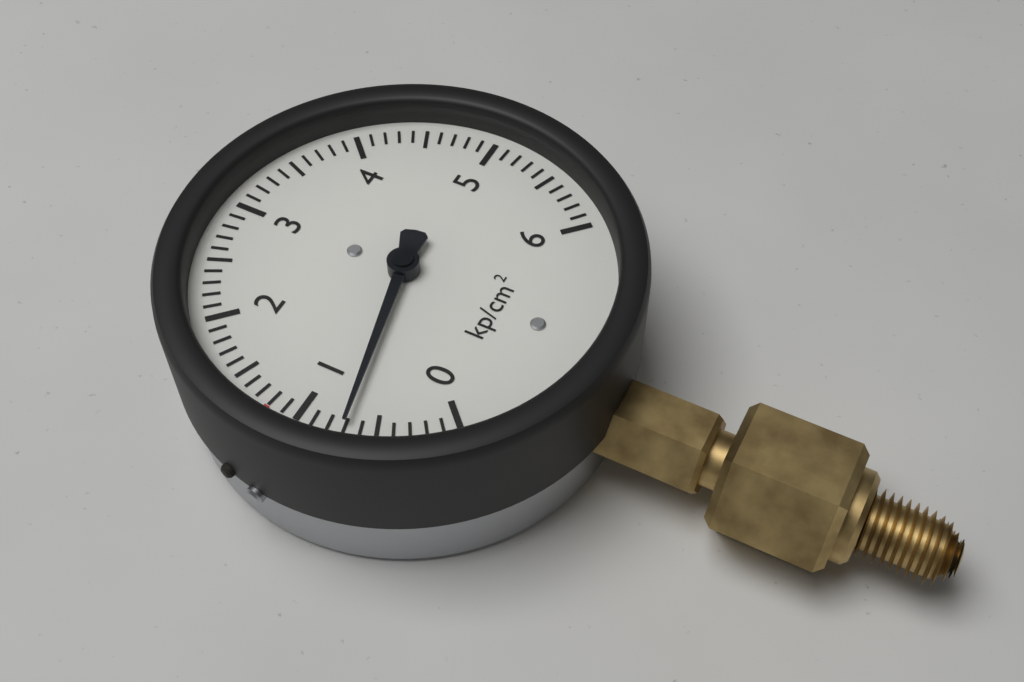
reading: 0.7 kp/cm²
